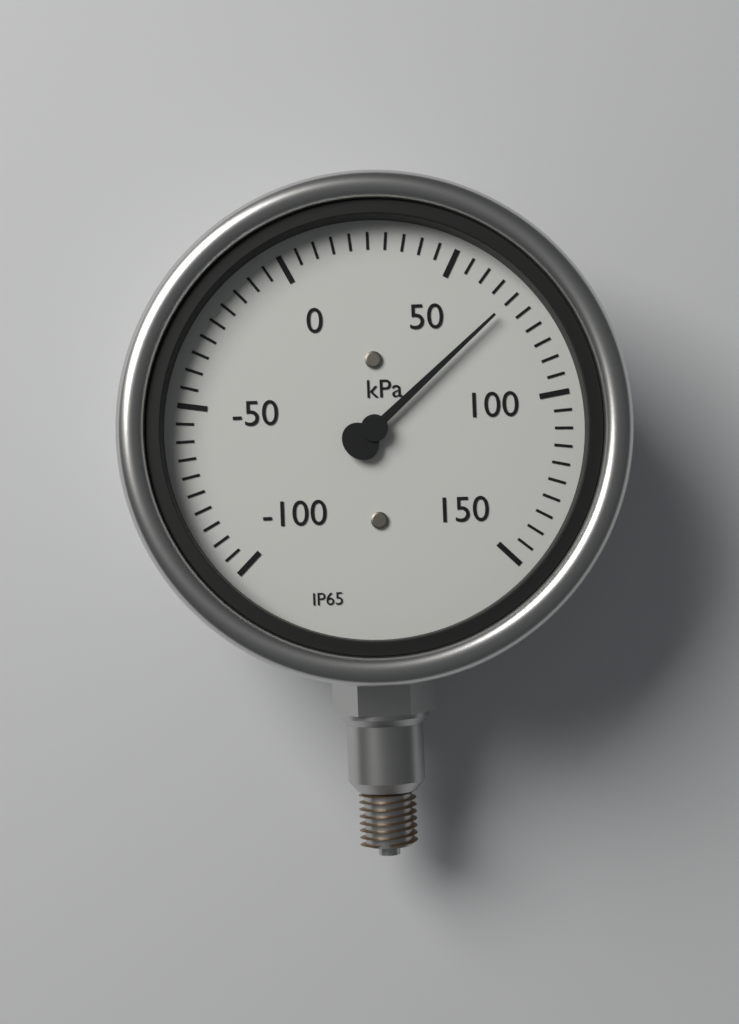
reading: 70 kPa
